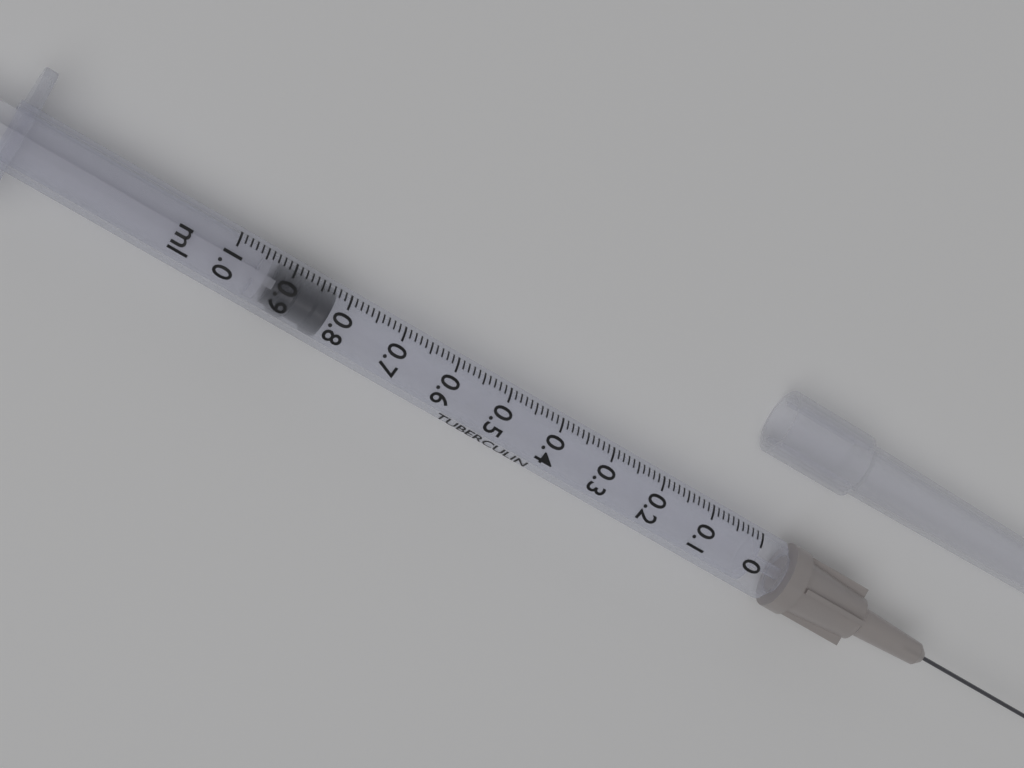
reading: 0.82 ml
